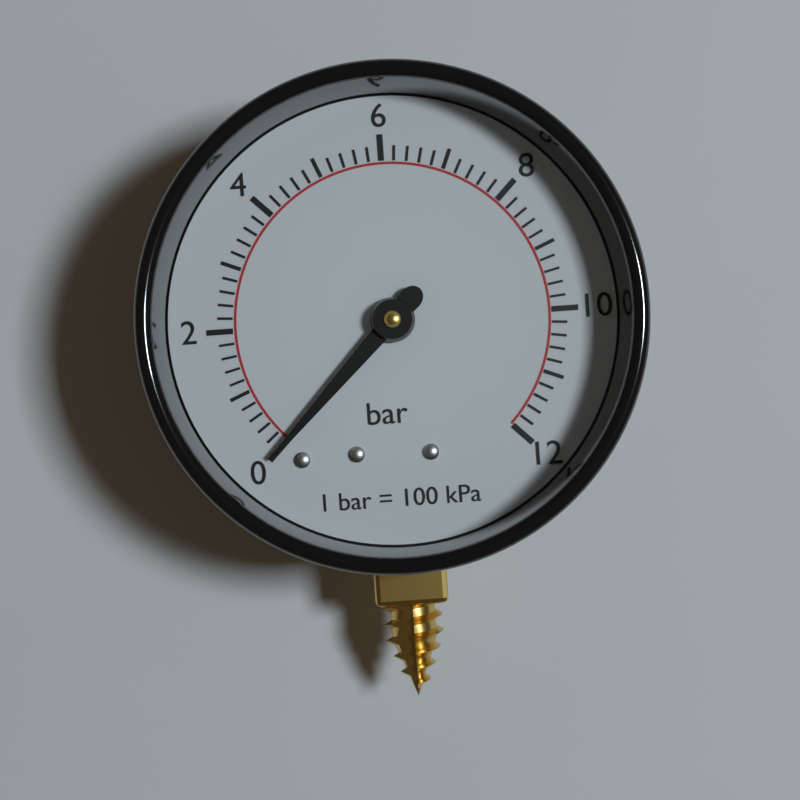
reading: 0.0 bar
